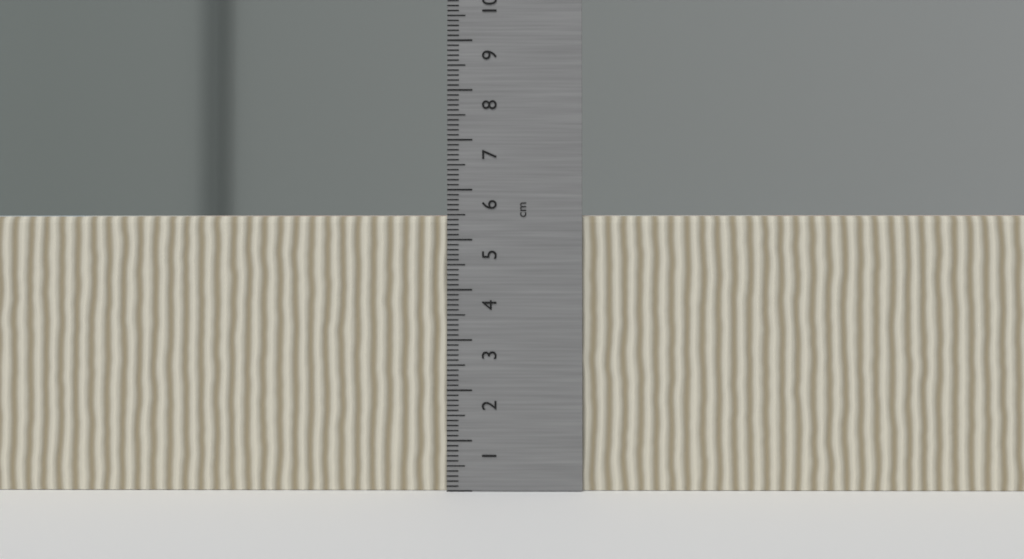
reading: 5.5 cm
